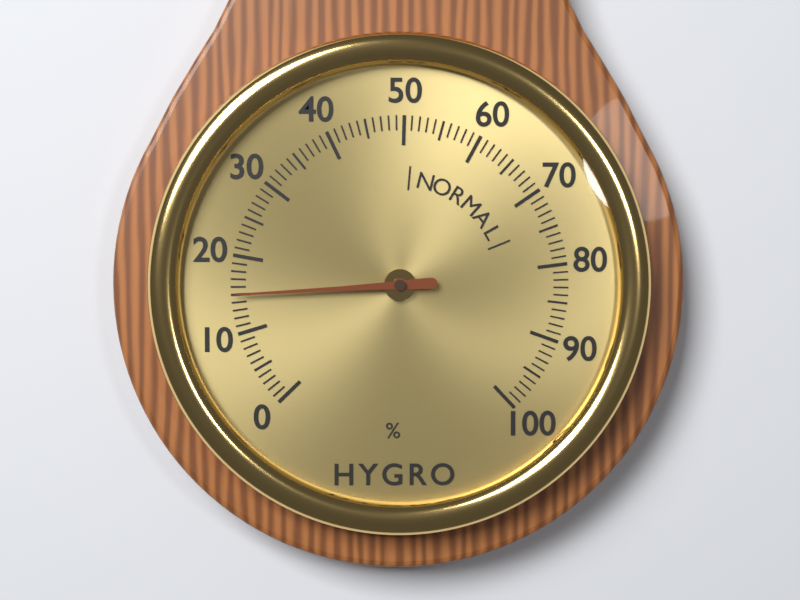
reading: 15 %
